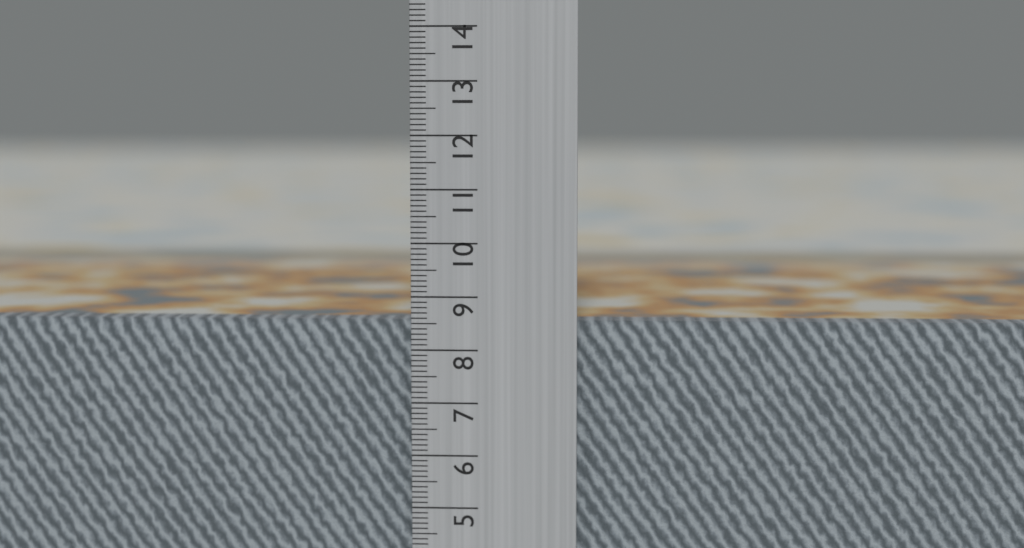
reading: 8.5 cm
